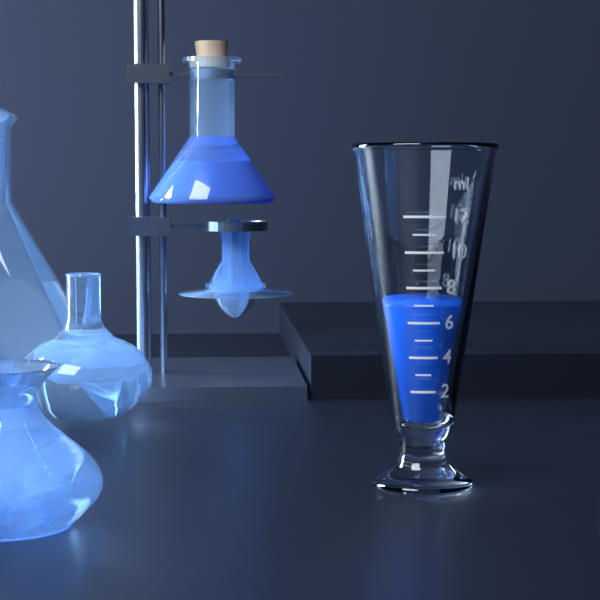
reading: 7 ml
